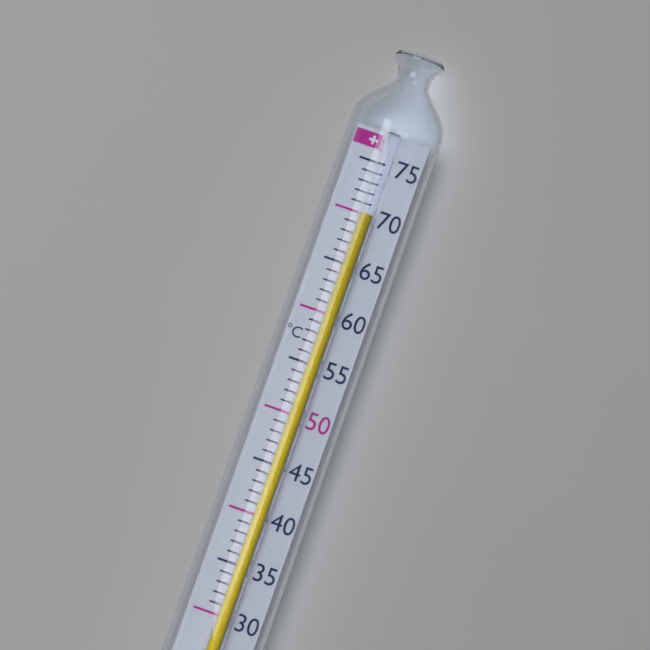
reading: 70 °C
